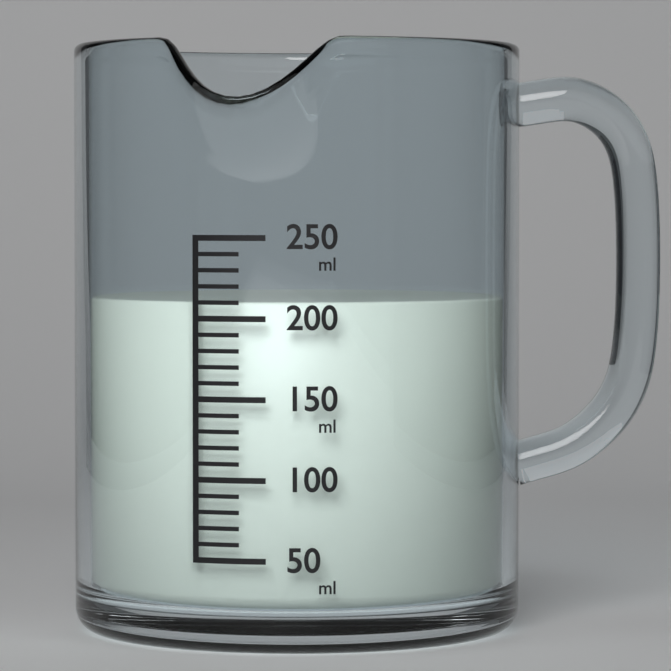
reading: 210 ml
